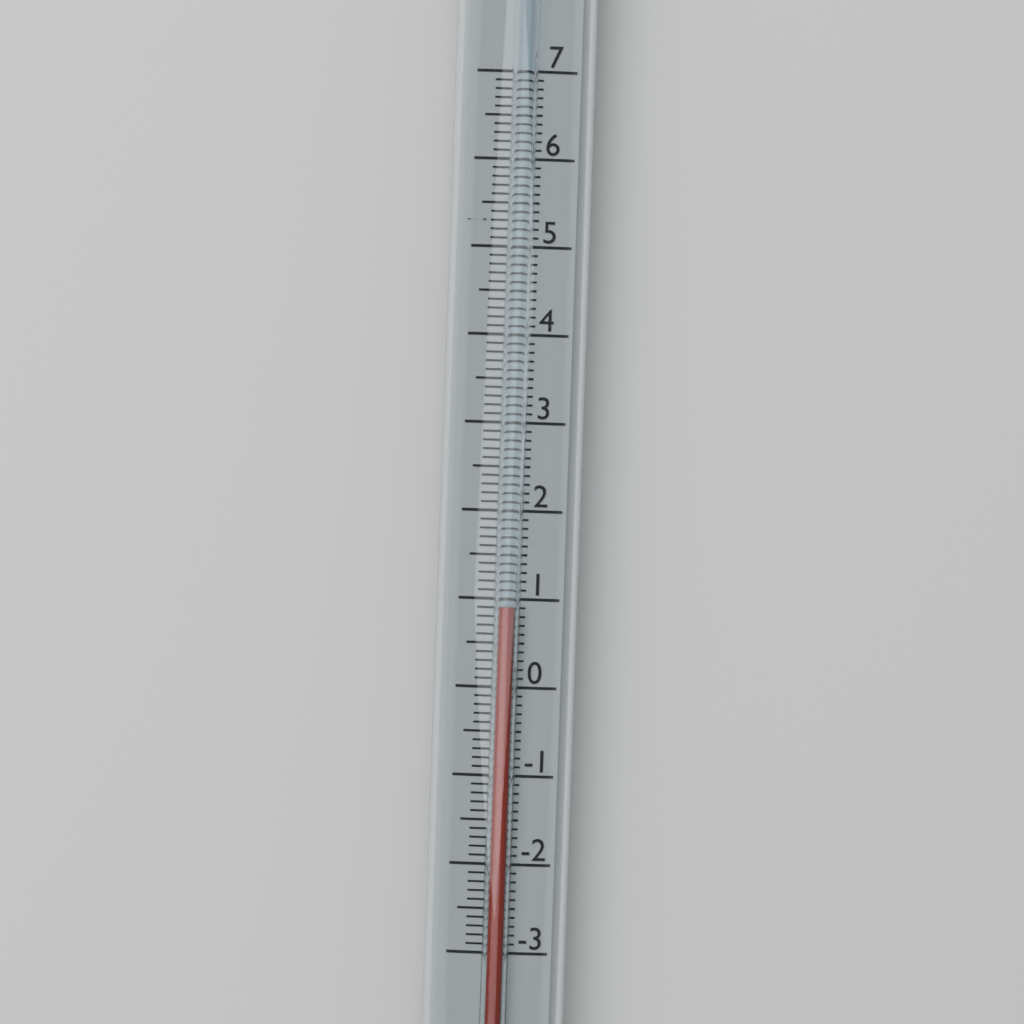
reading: 0.9 (no unit)
